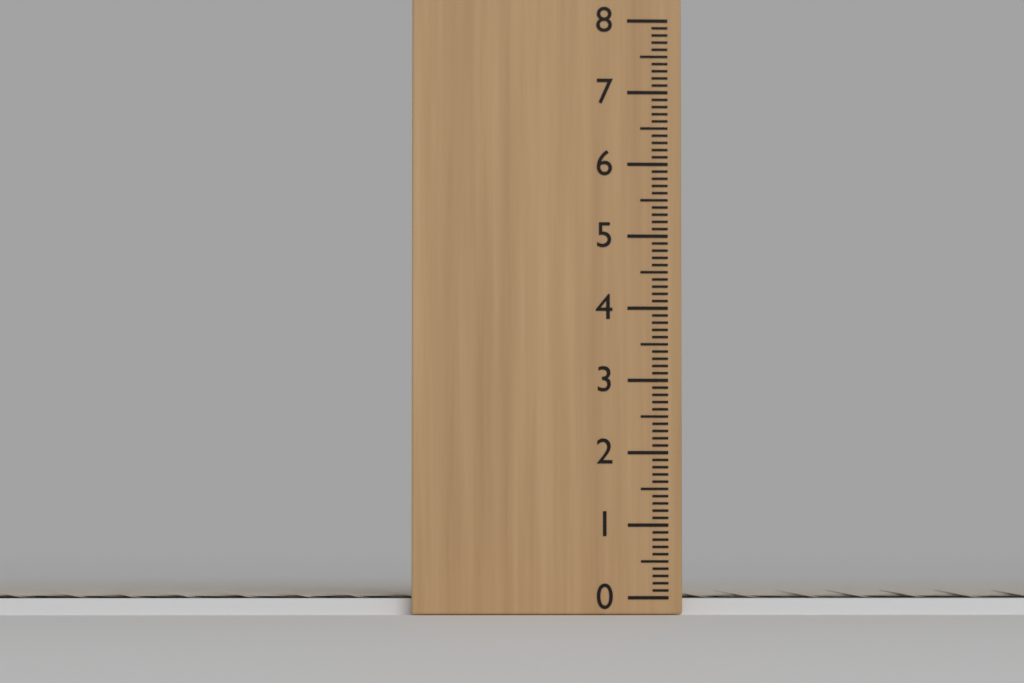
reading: 0.1 (no unit)
